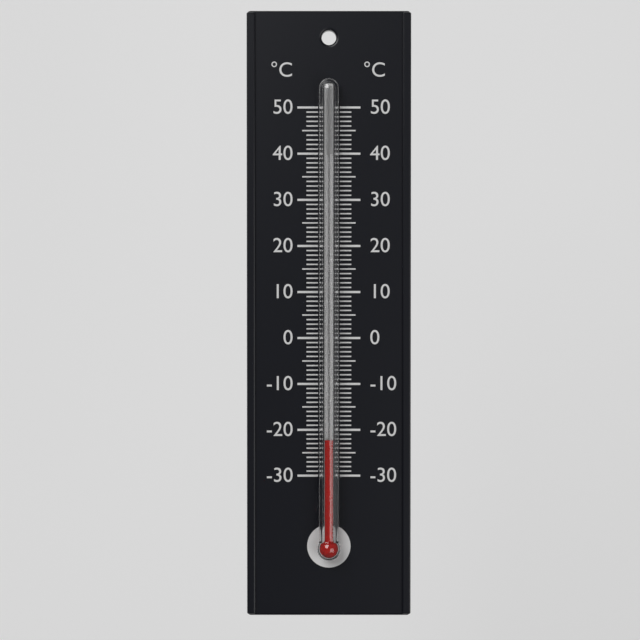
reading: -22 °C
